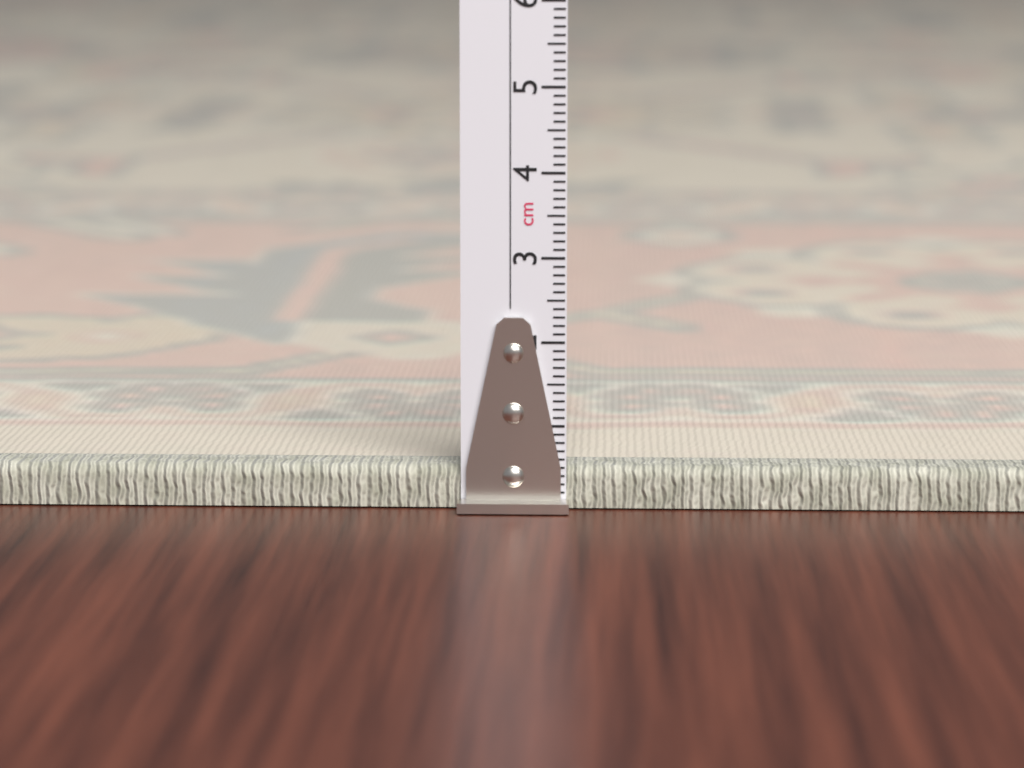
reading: 0.5 cm
